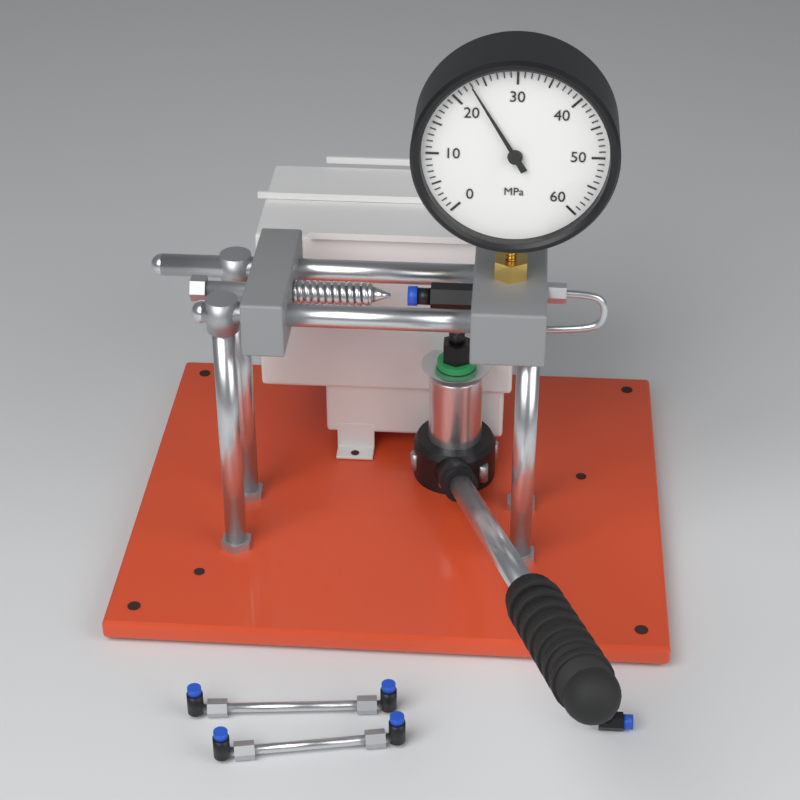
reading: 23 MPa
